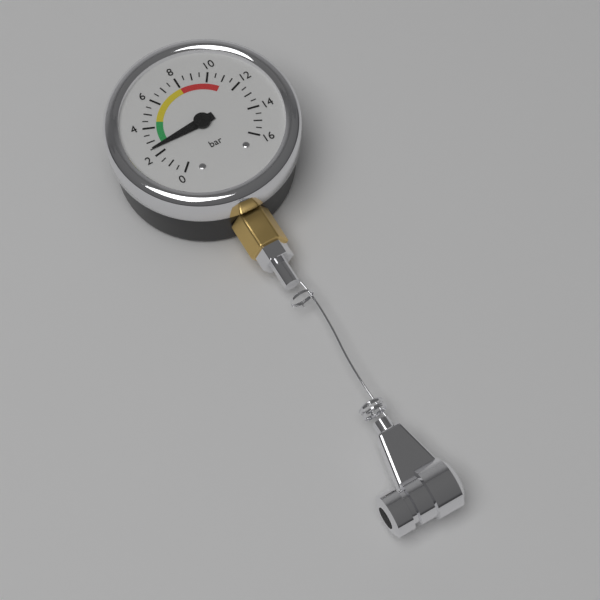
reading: 2.5 bar
